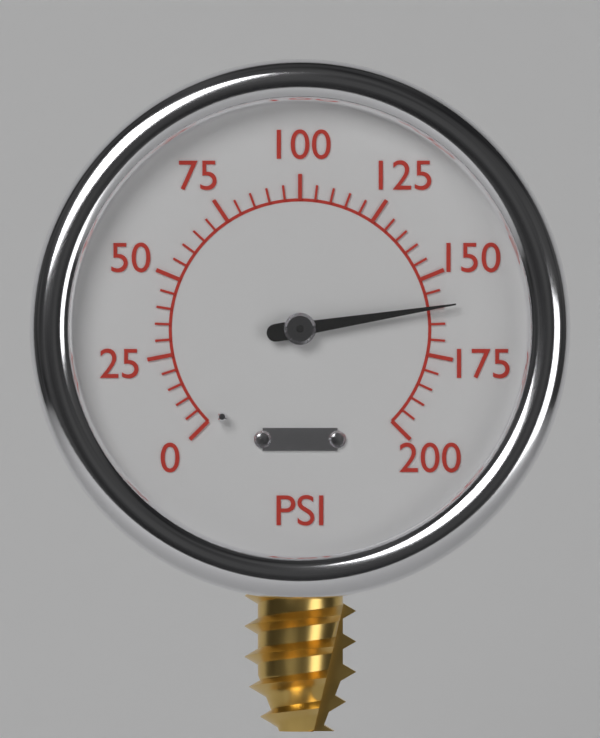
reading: 160 psi
